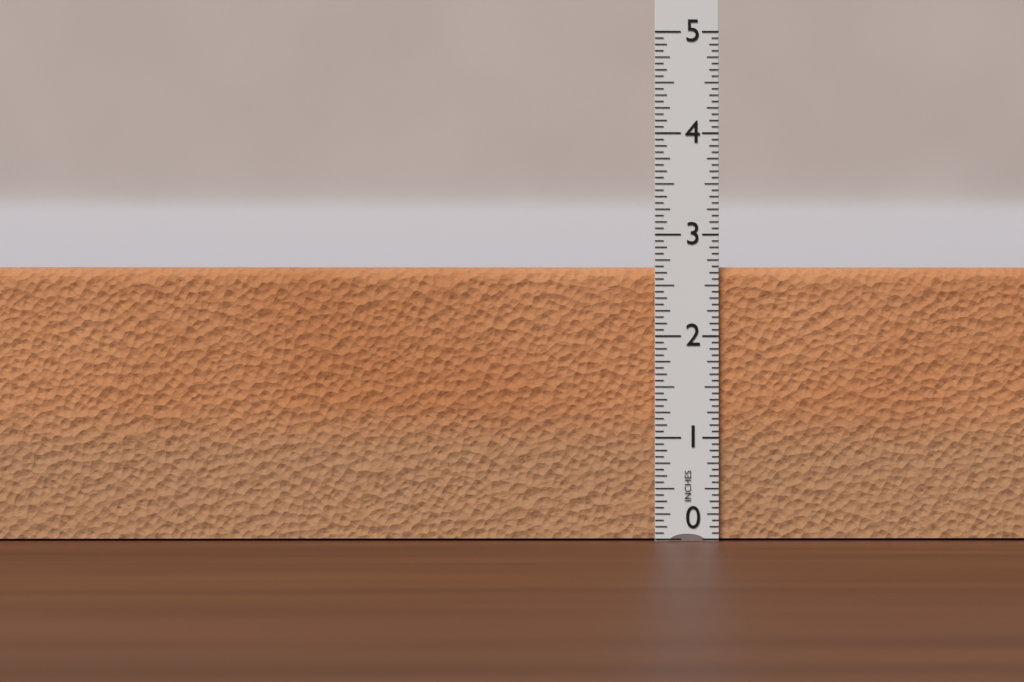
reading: 2.6875 in
